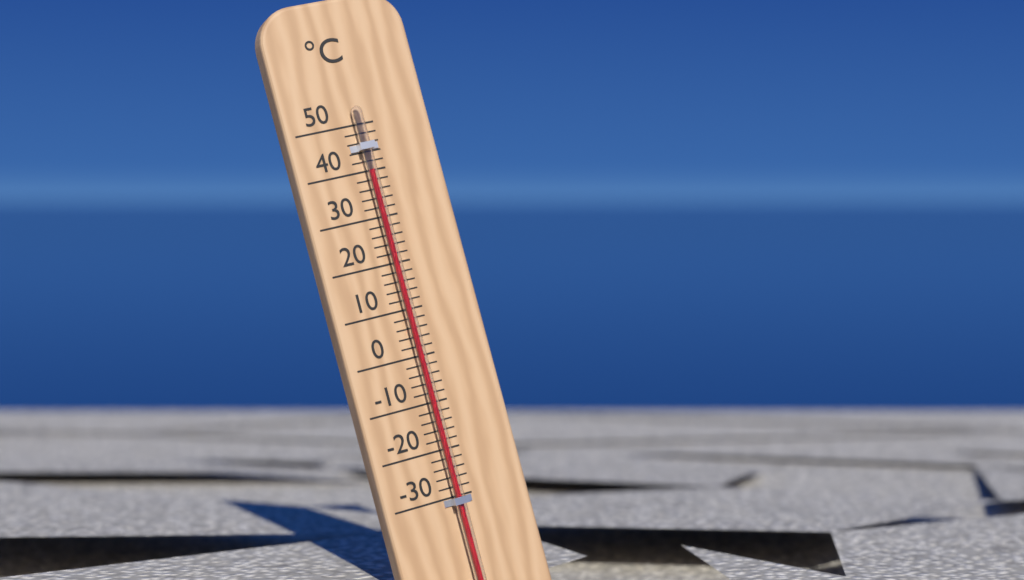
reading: 40 °C
